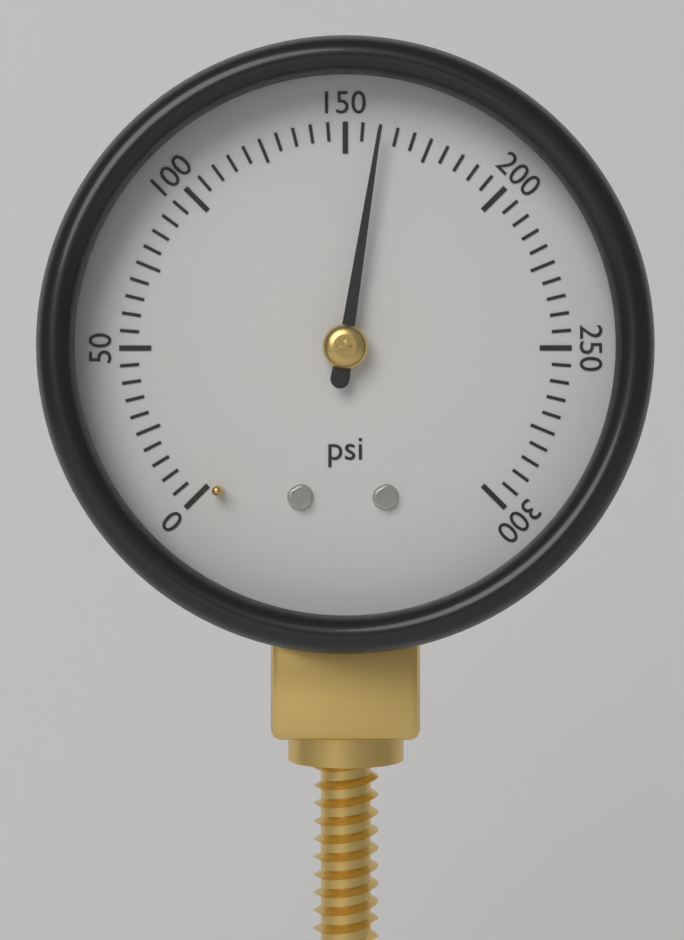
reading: 160 psi
